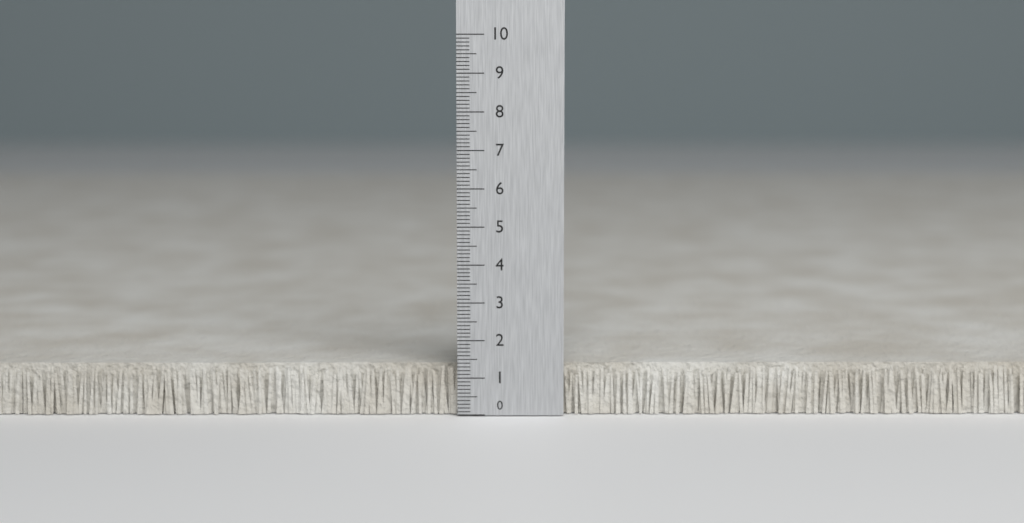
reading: 1.3 (no unit)
